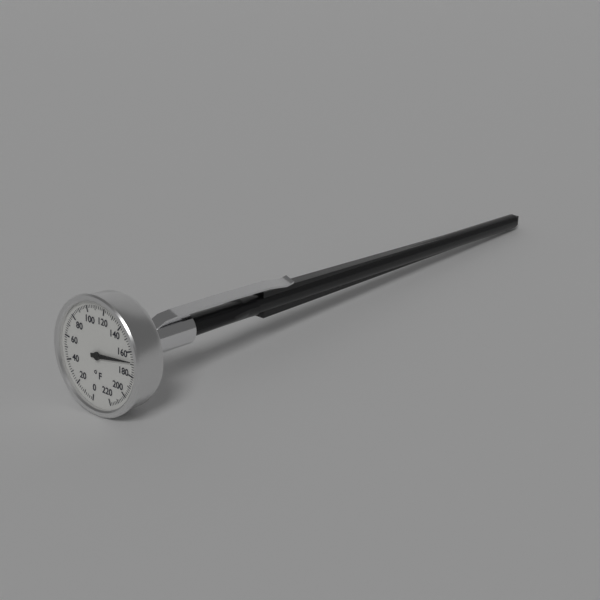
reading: 168 °F
